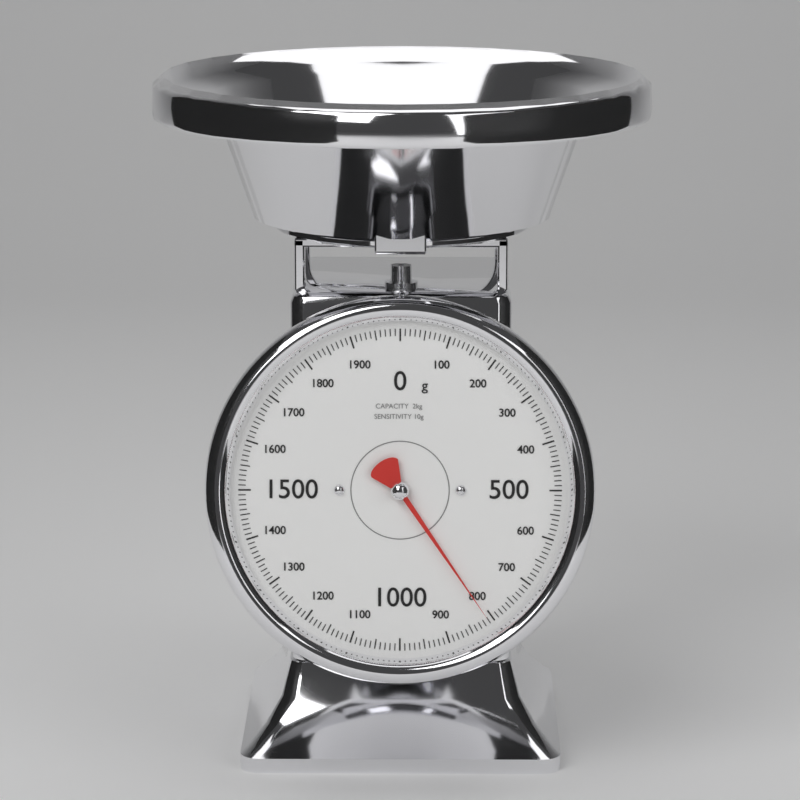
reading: 810 g
